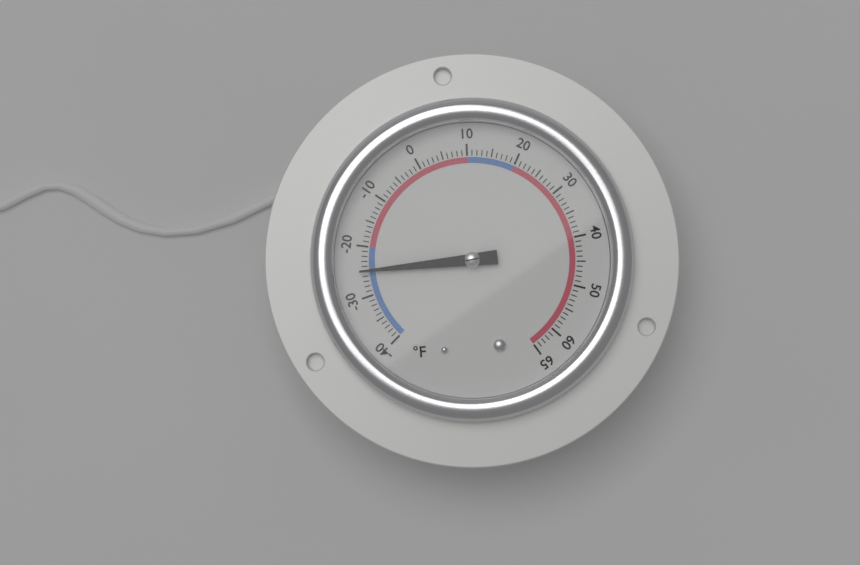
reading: -25 °F
